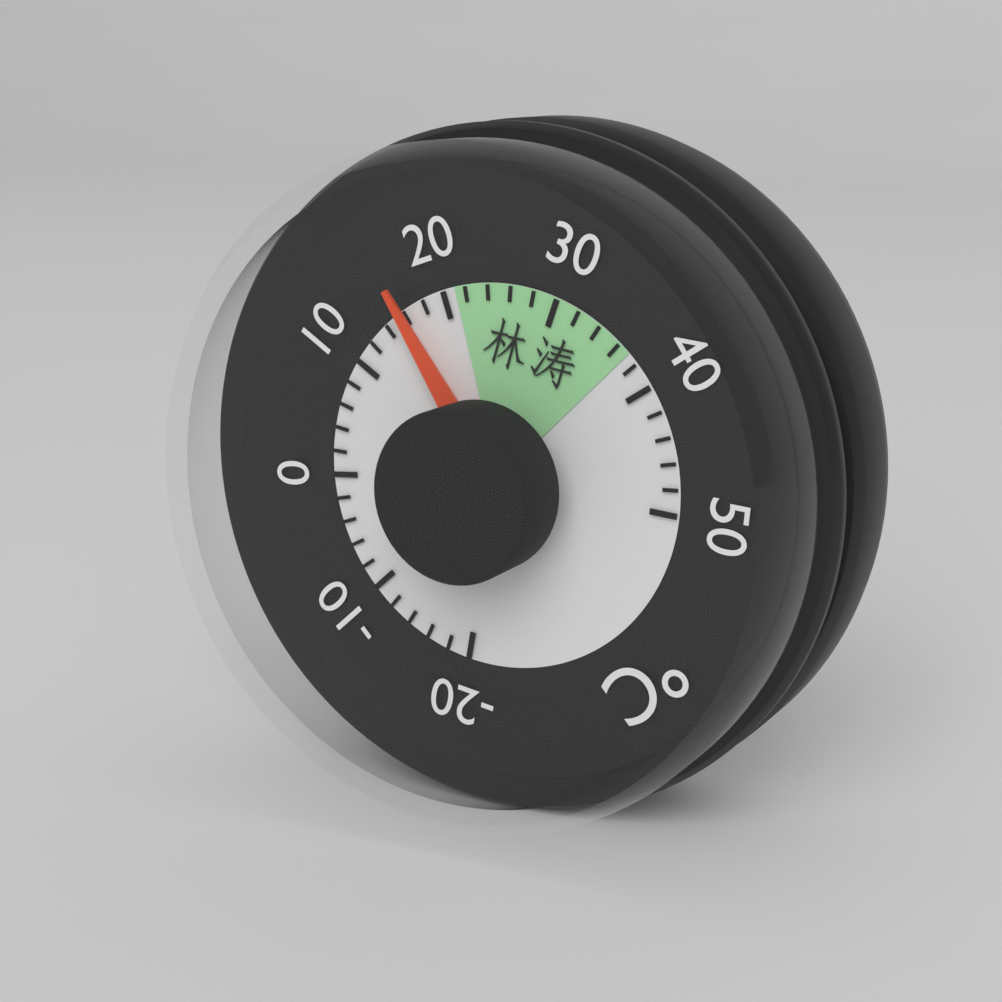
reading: 16 °C
